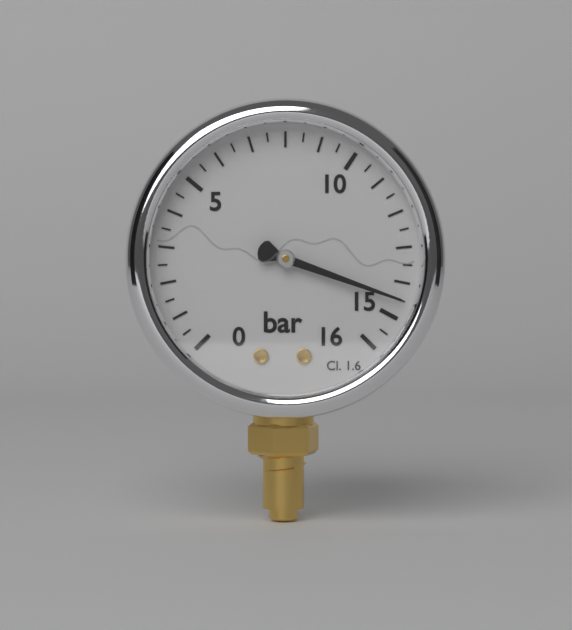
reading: 14.5 bar
